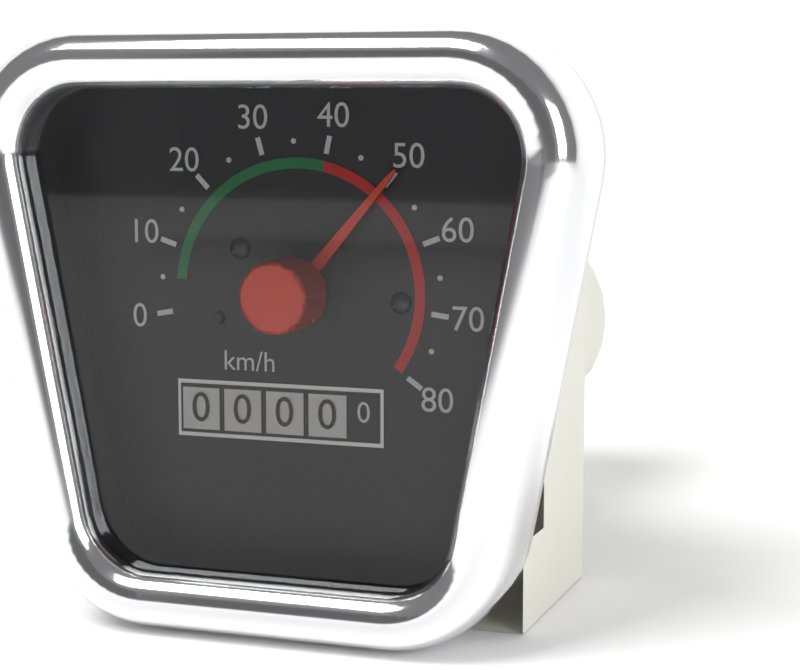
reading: 50 km/h
